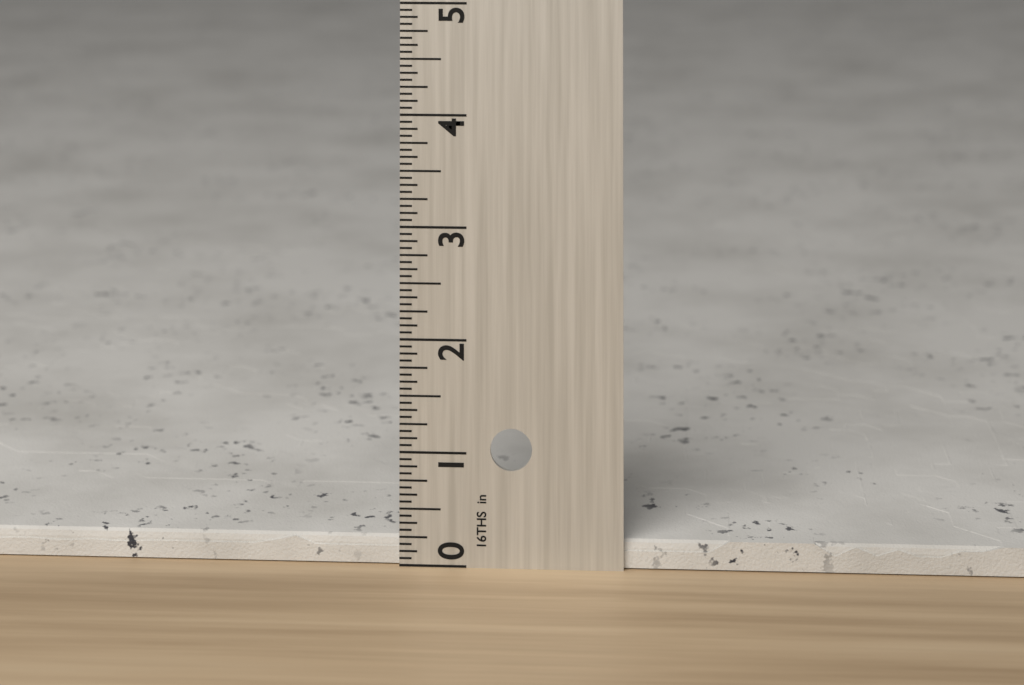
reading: 0.2500 in
